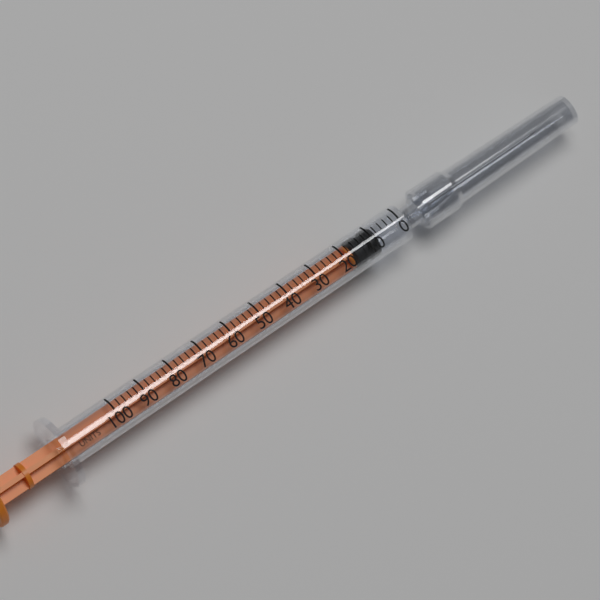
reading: 8 units
